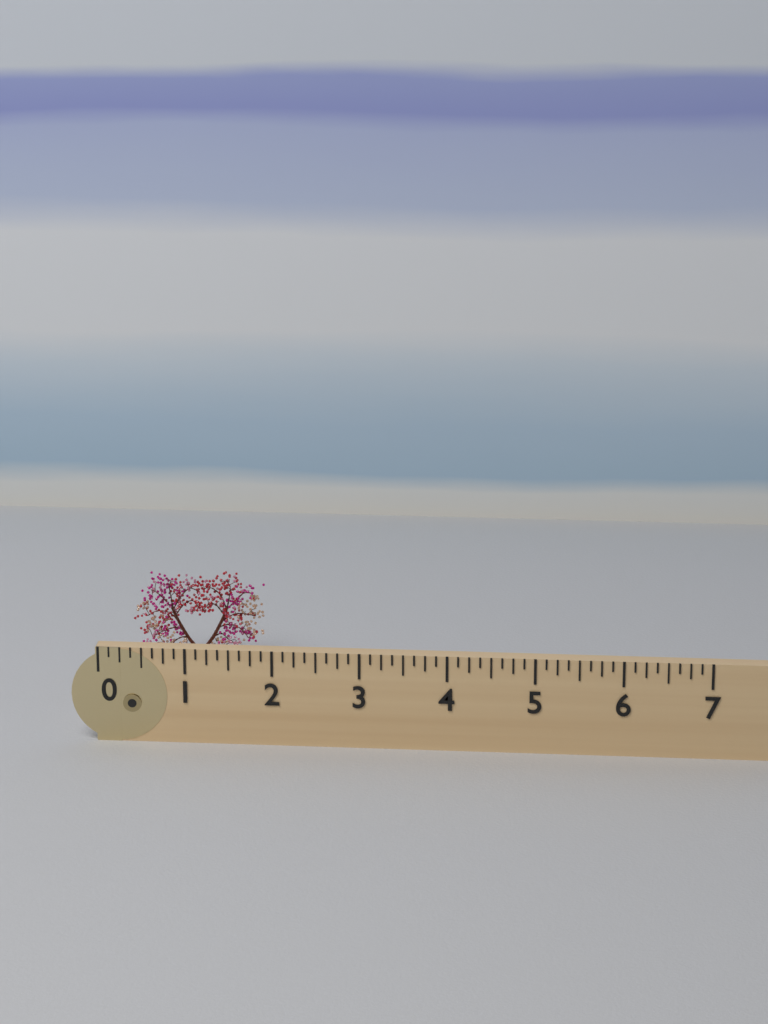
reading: 1.625 (no unit)
